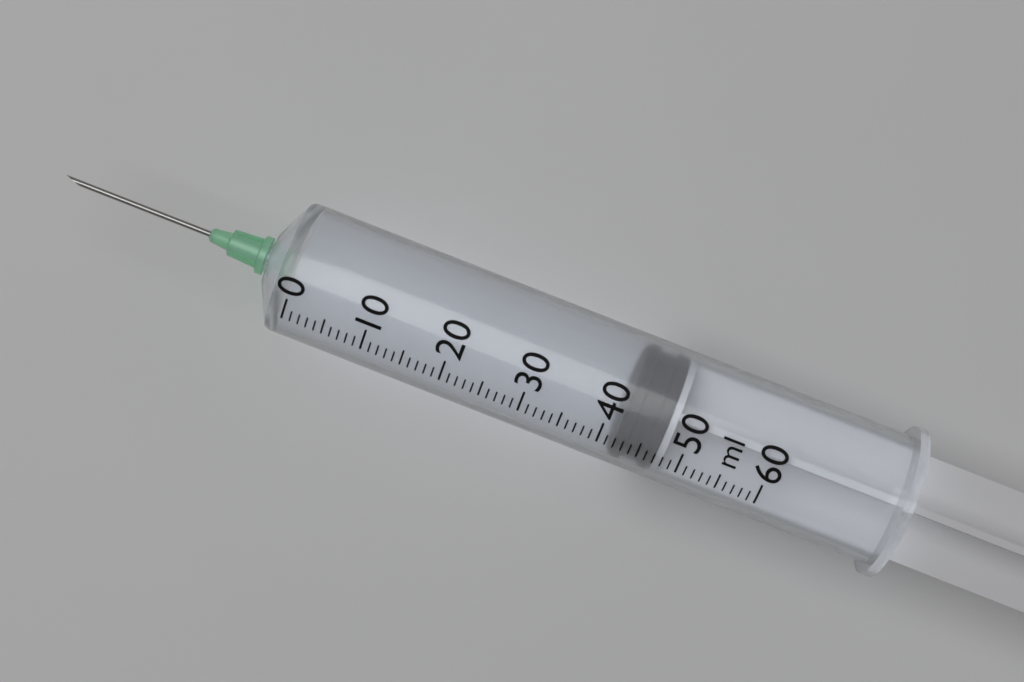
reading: 42 ml
